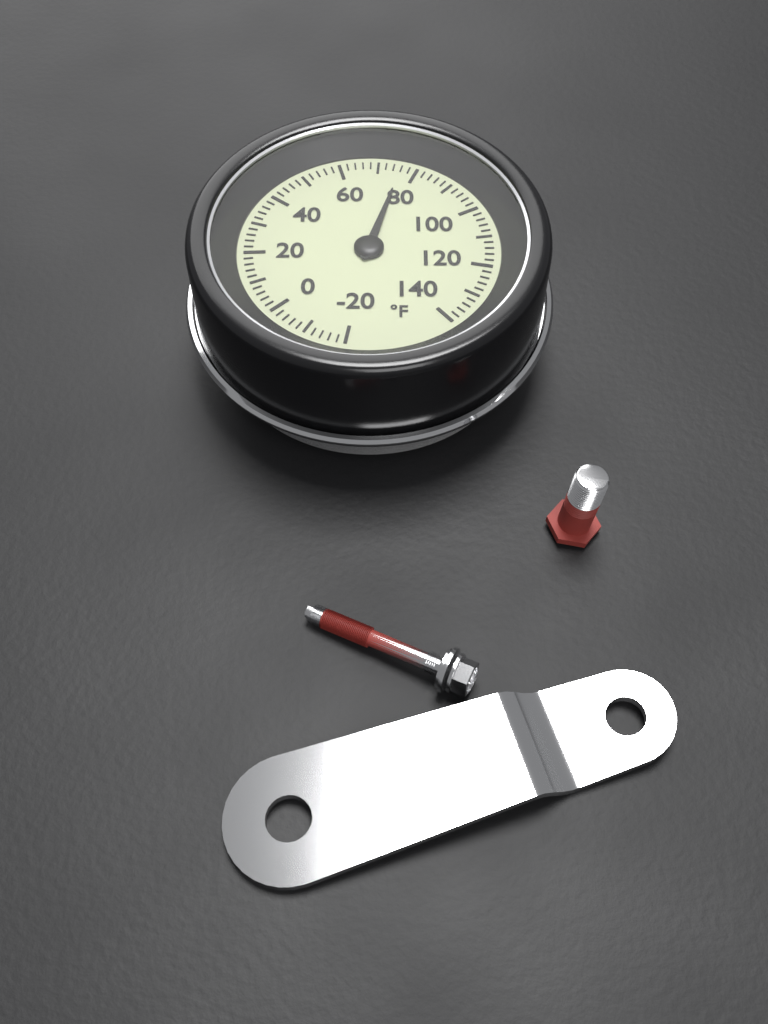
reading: 76 °F
